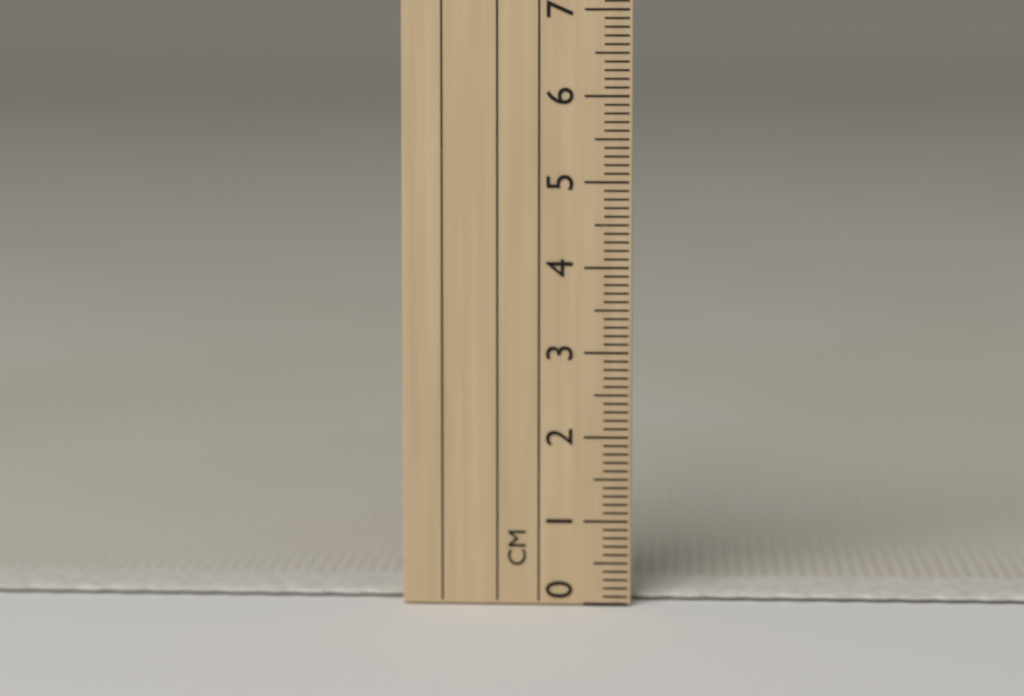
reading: 0.1 cm
